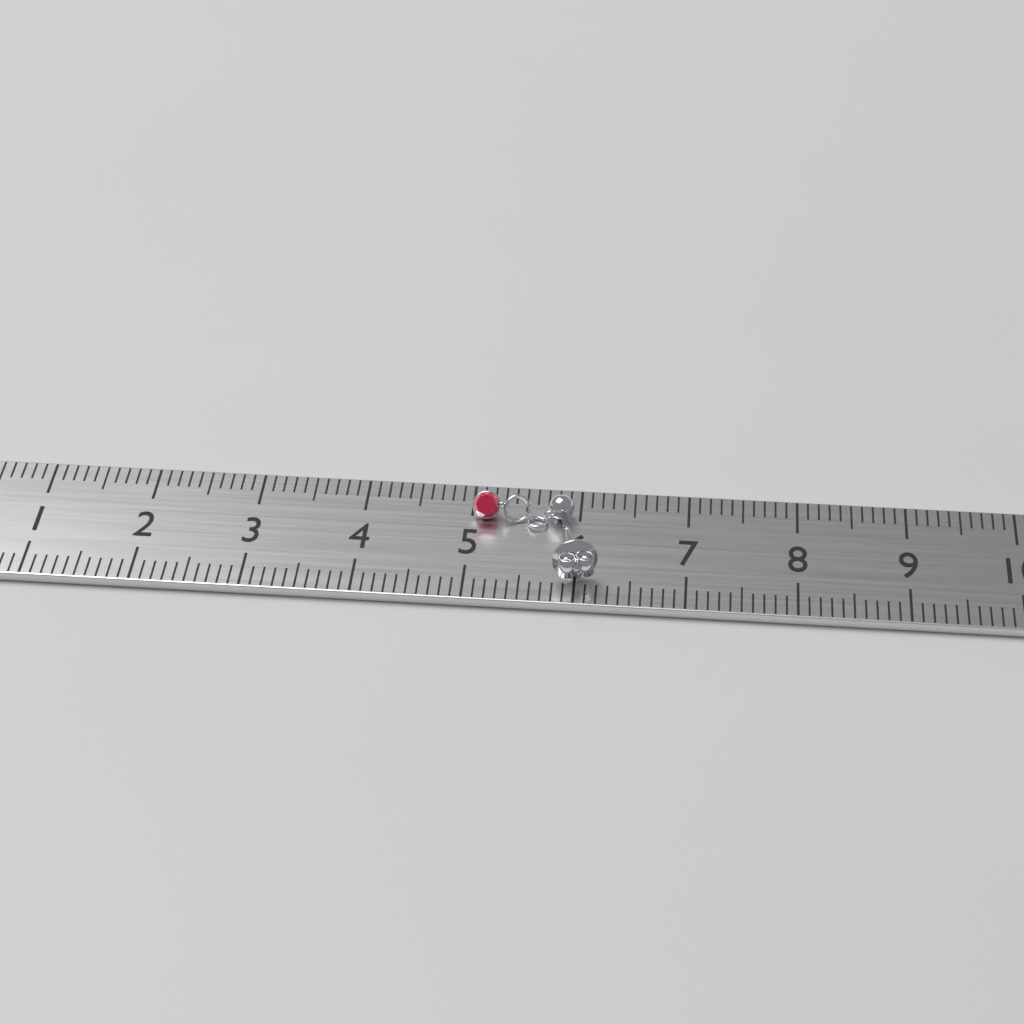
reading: 6.2 cm
